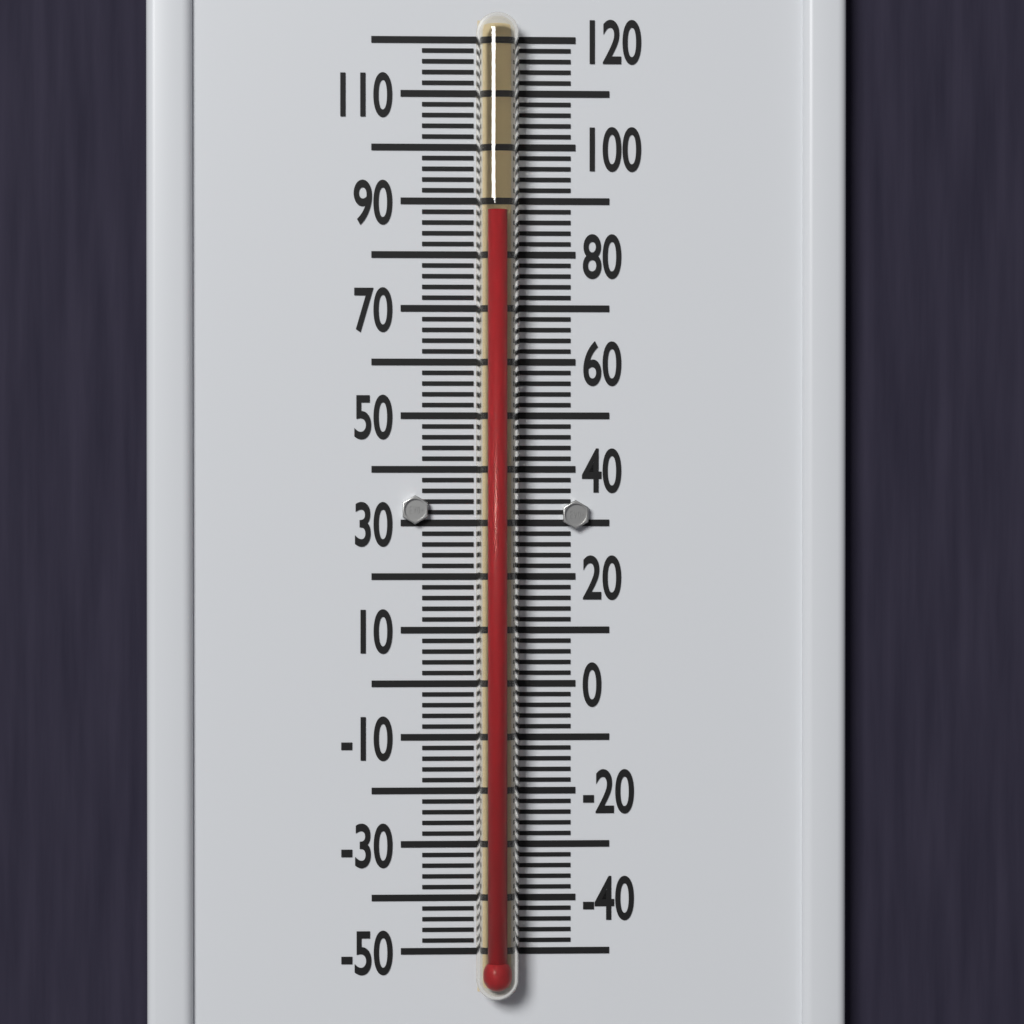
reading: 88 °F
